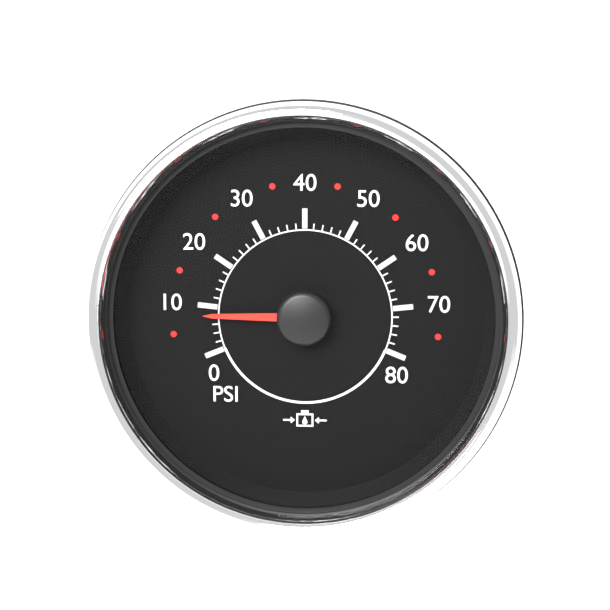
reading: 8 psi
